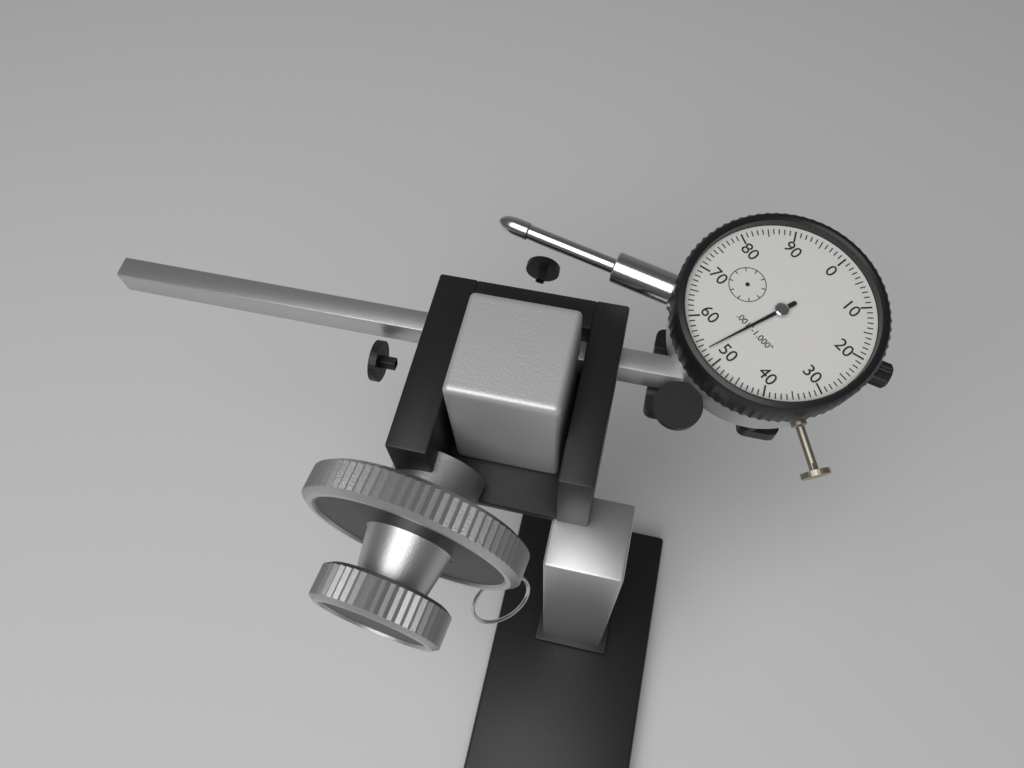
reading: 0.053 in
